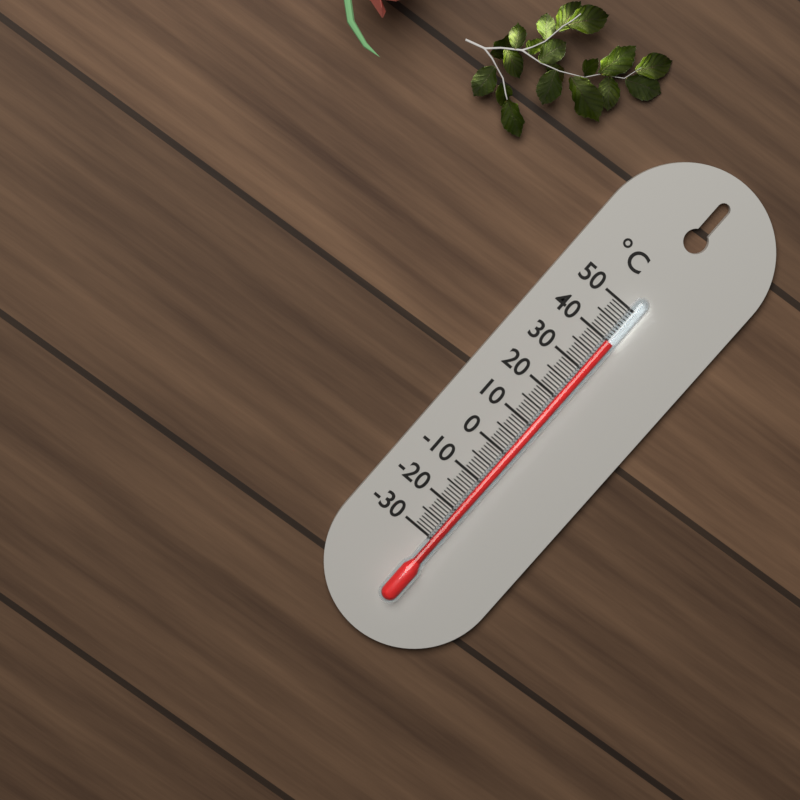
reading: 40 °C
